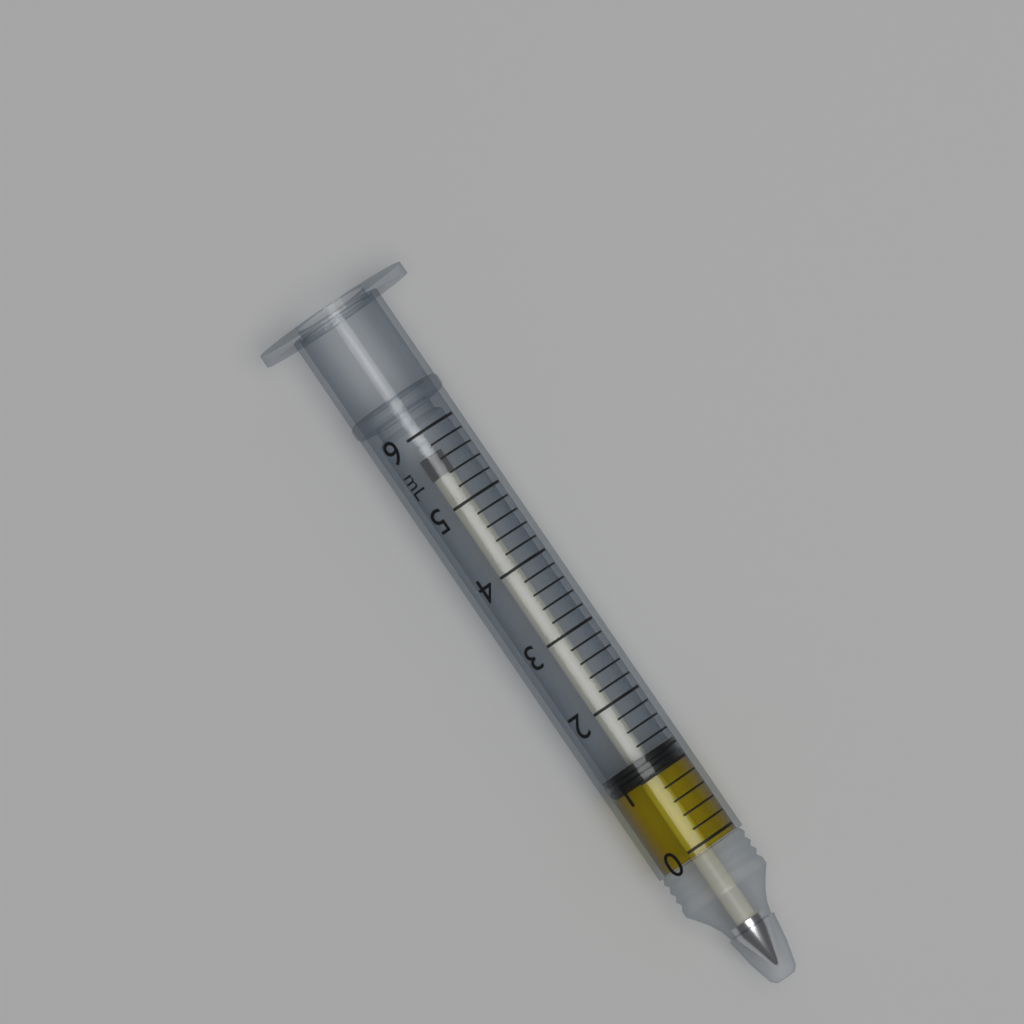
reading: 1.0 mL
